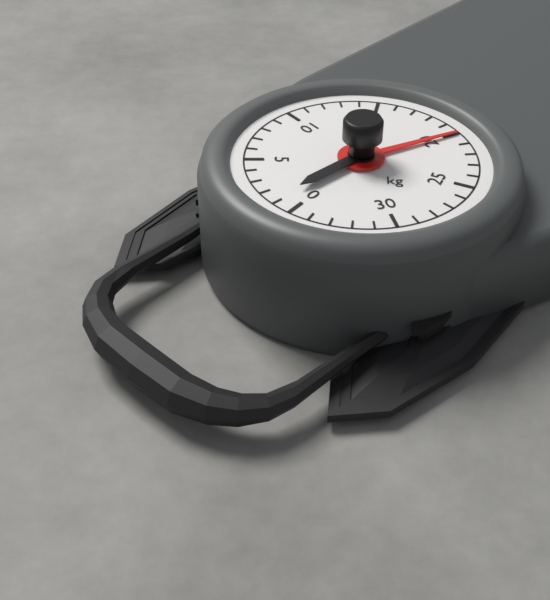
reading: 20 kg
